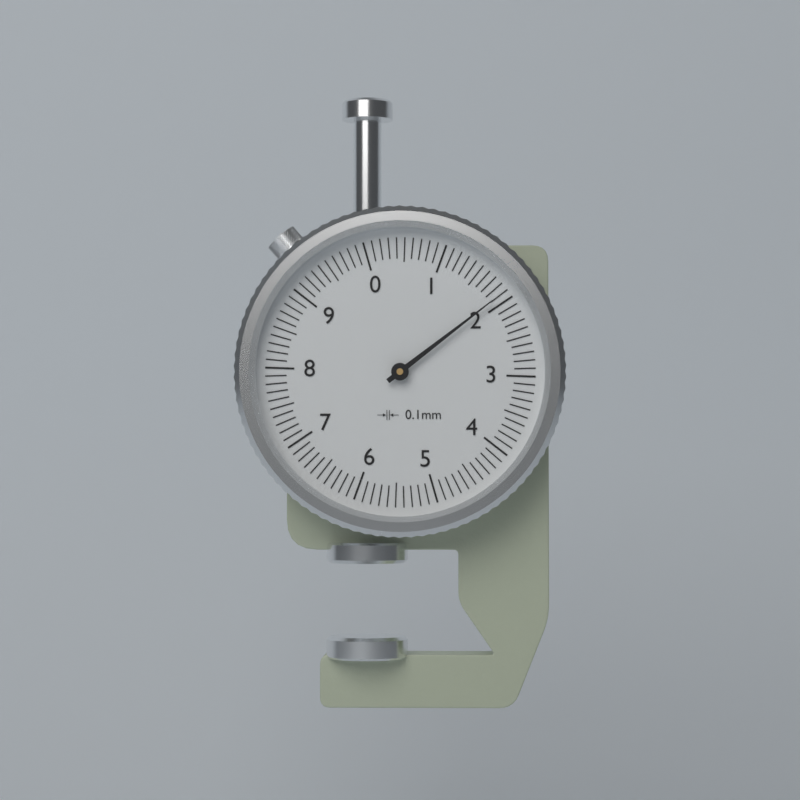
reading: 1.9 mm
